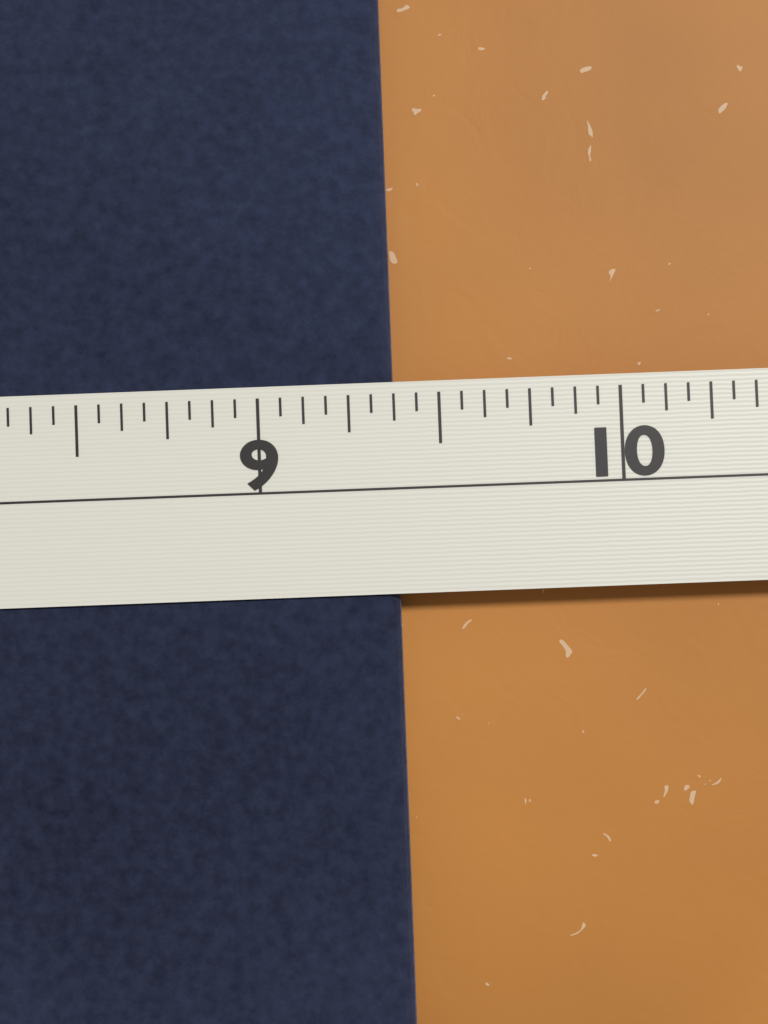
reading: 9.3750 in
